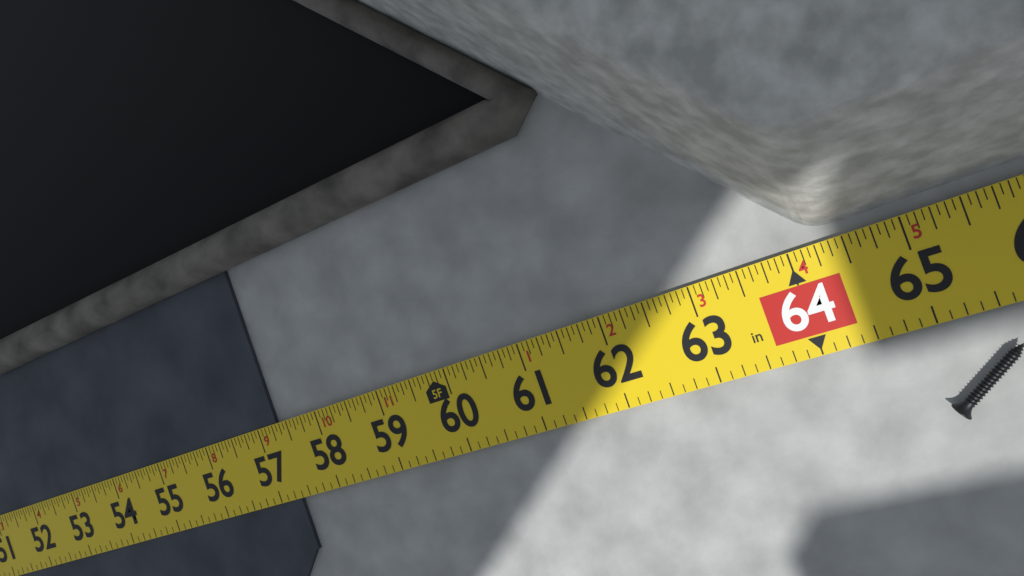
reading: 57.3125 in
